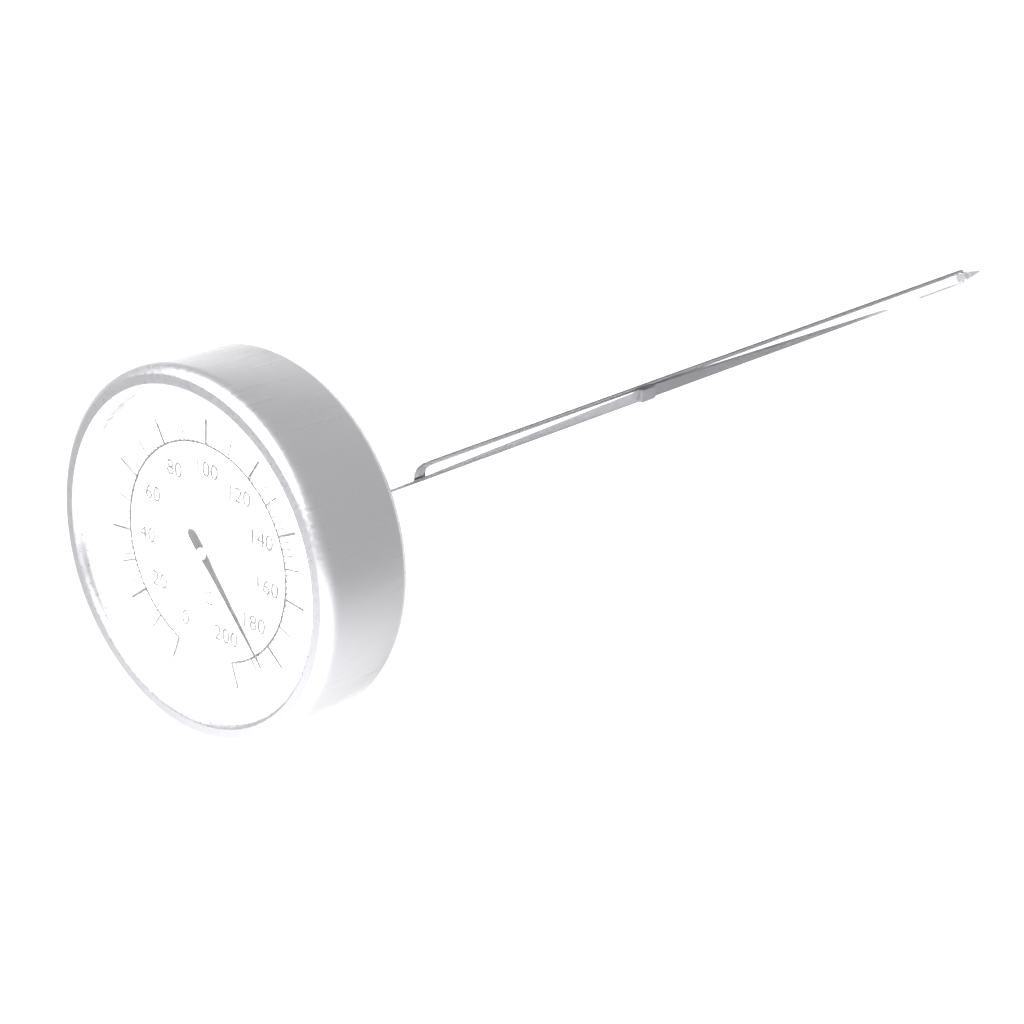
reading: 186 °C
